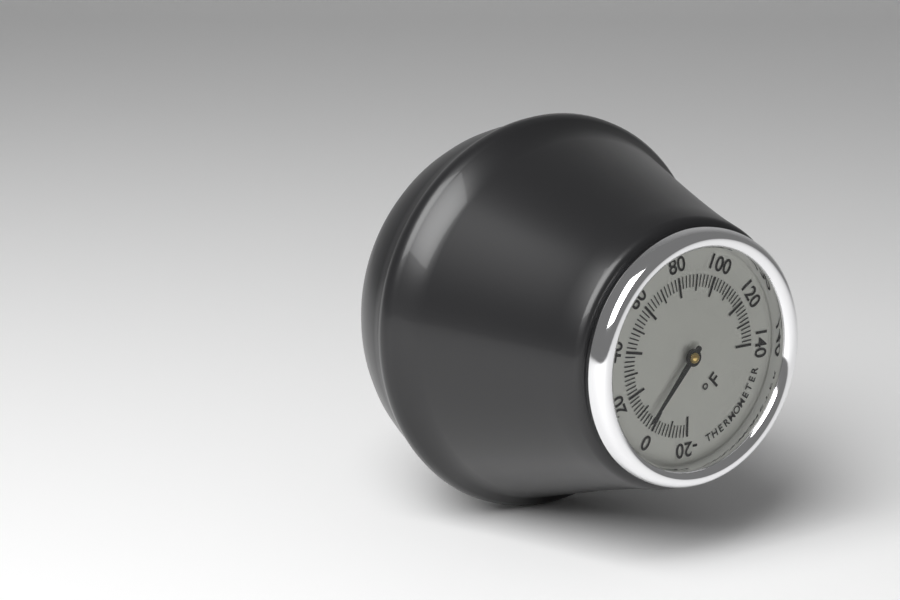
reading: 4 °F
